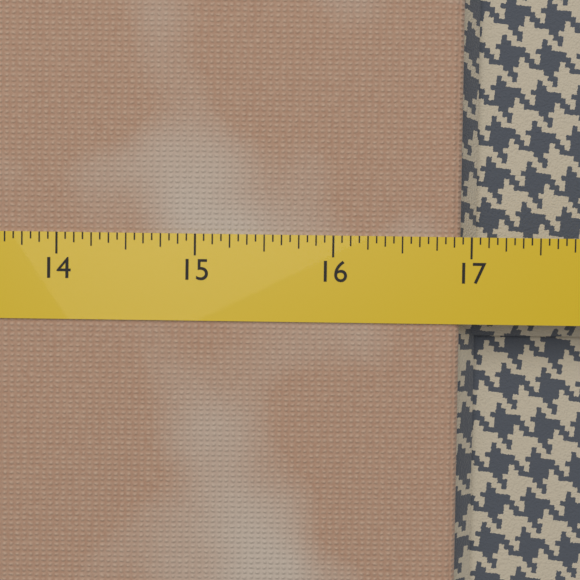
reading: 16.9375 (no unit)
